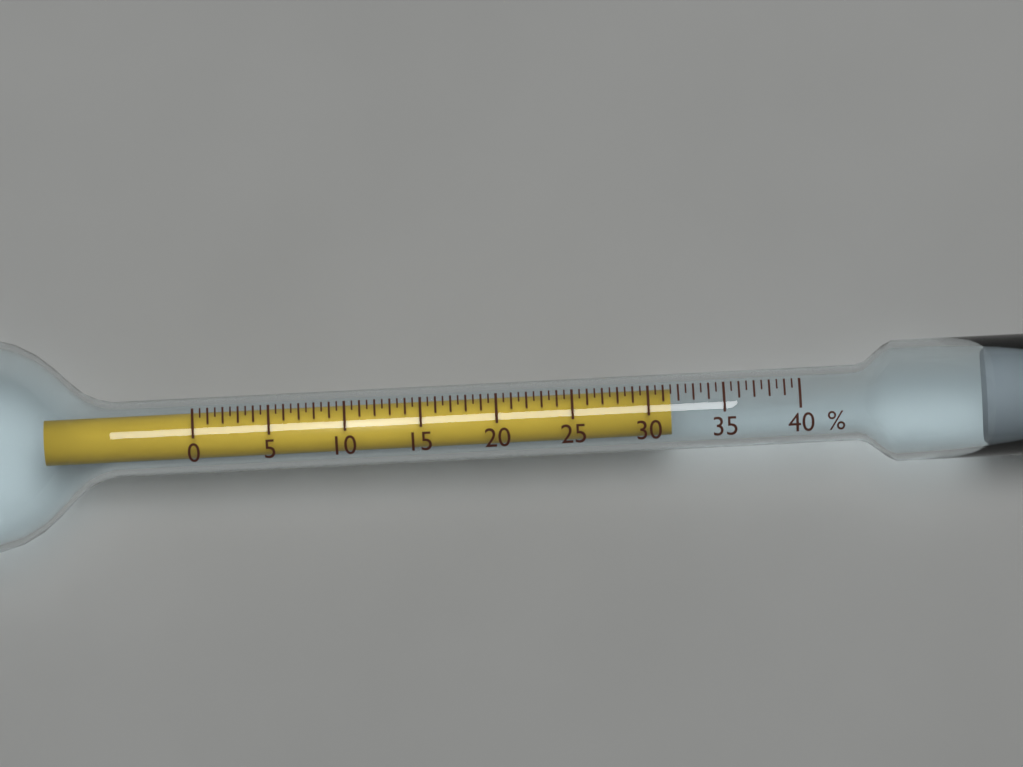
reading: 31.5 %
